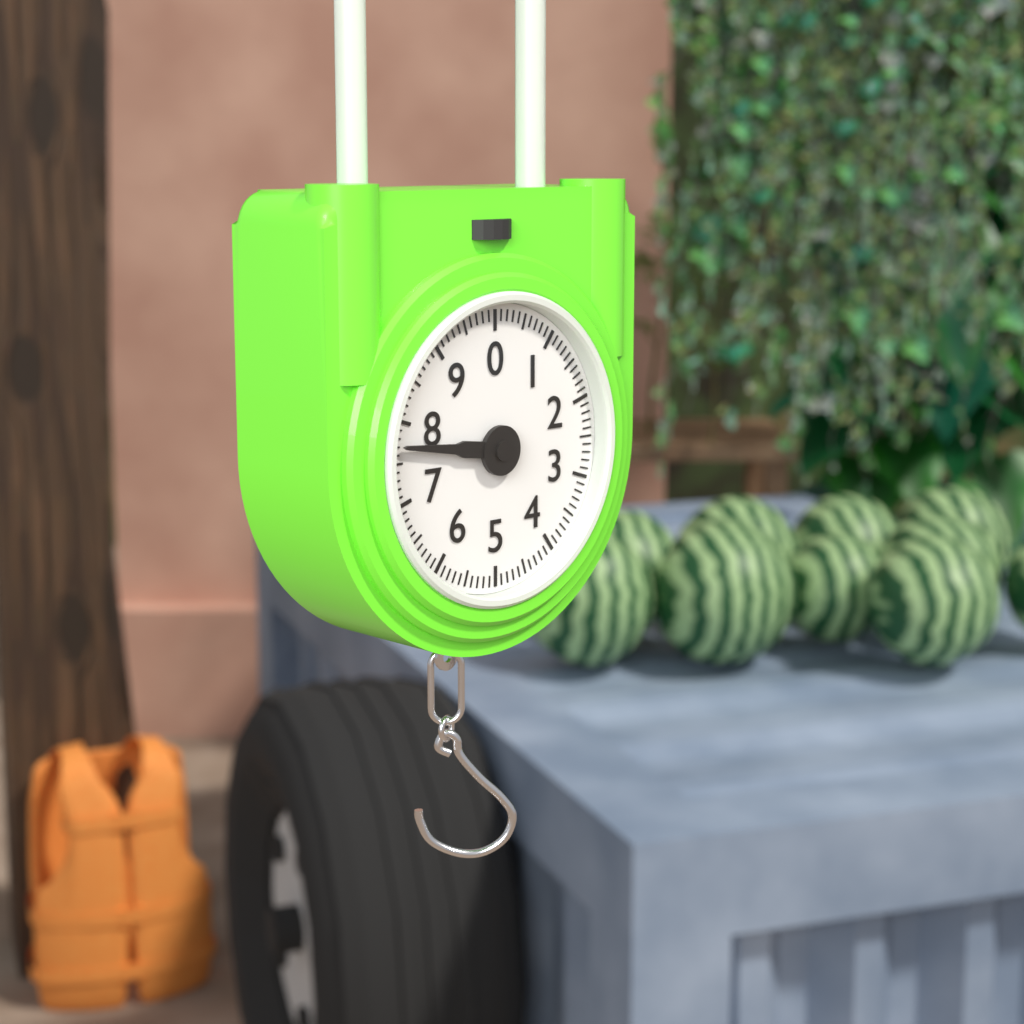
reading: 7.7 (no unit)
